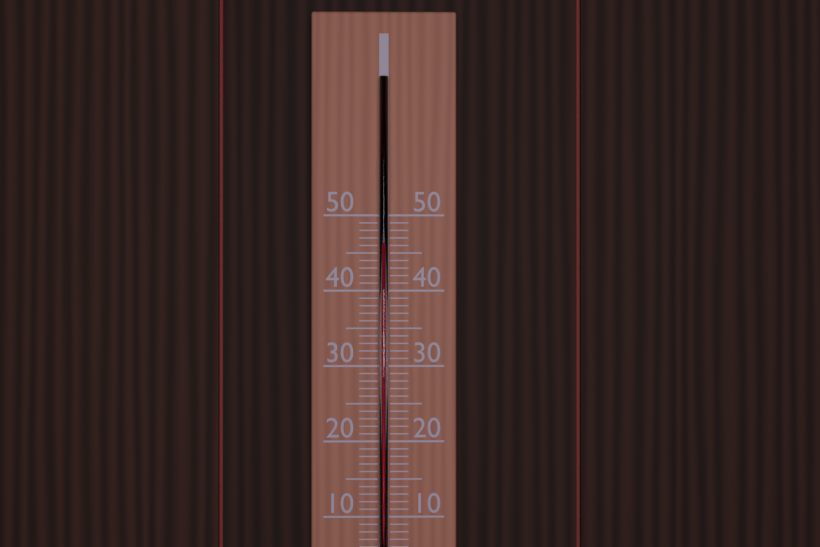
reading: 46 °C
